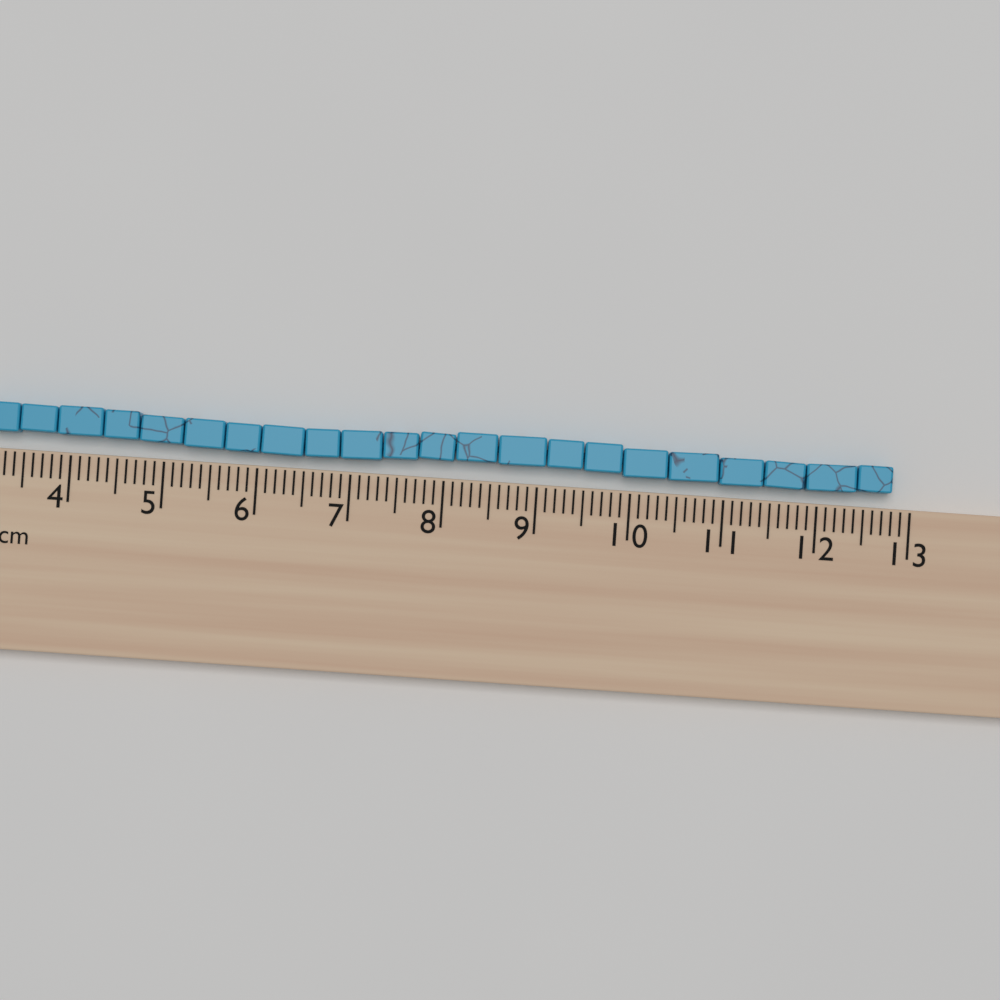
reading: 12.8 cm
